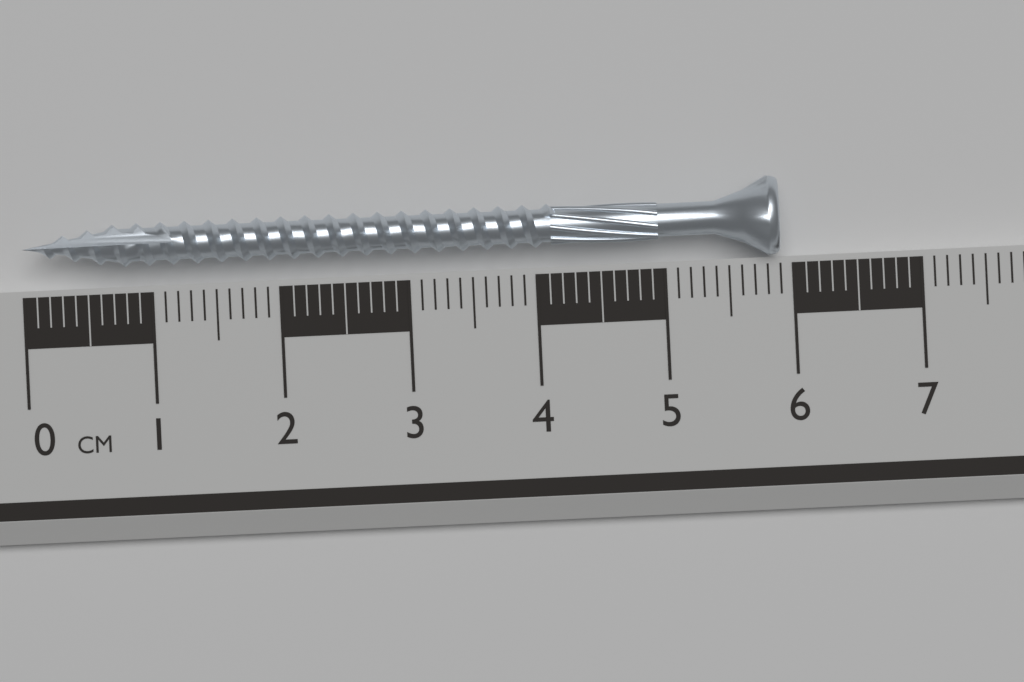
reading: 5.9 cm
